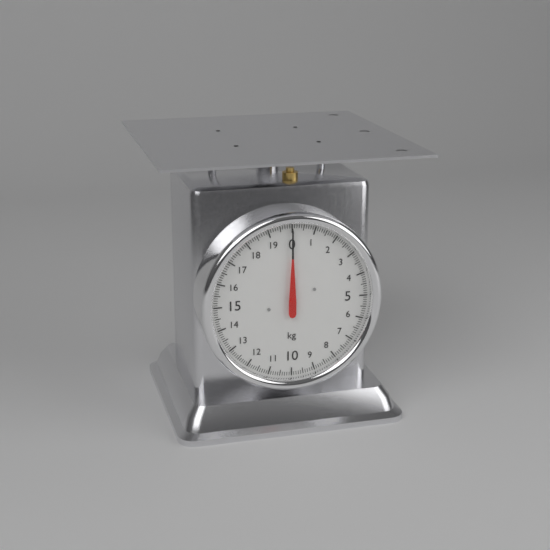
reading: 0.0 kg
